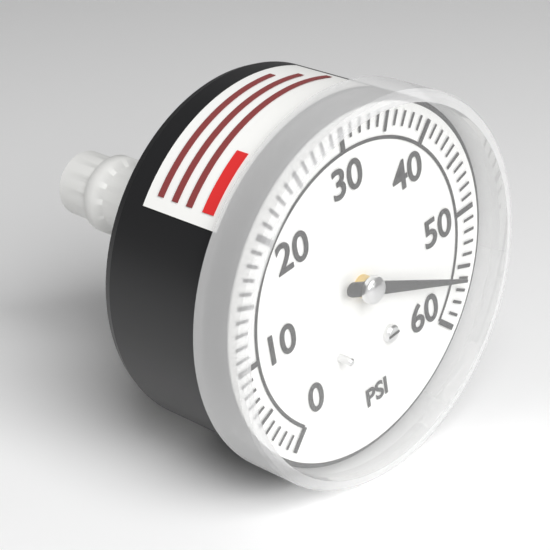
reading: 56 psi
